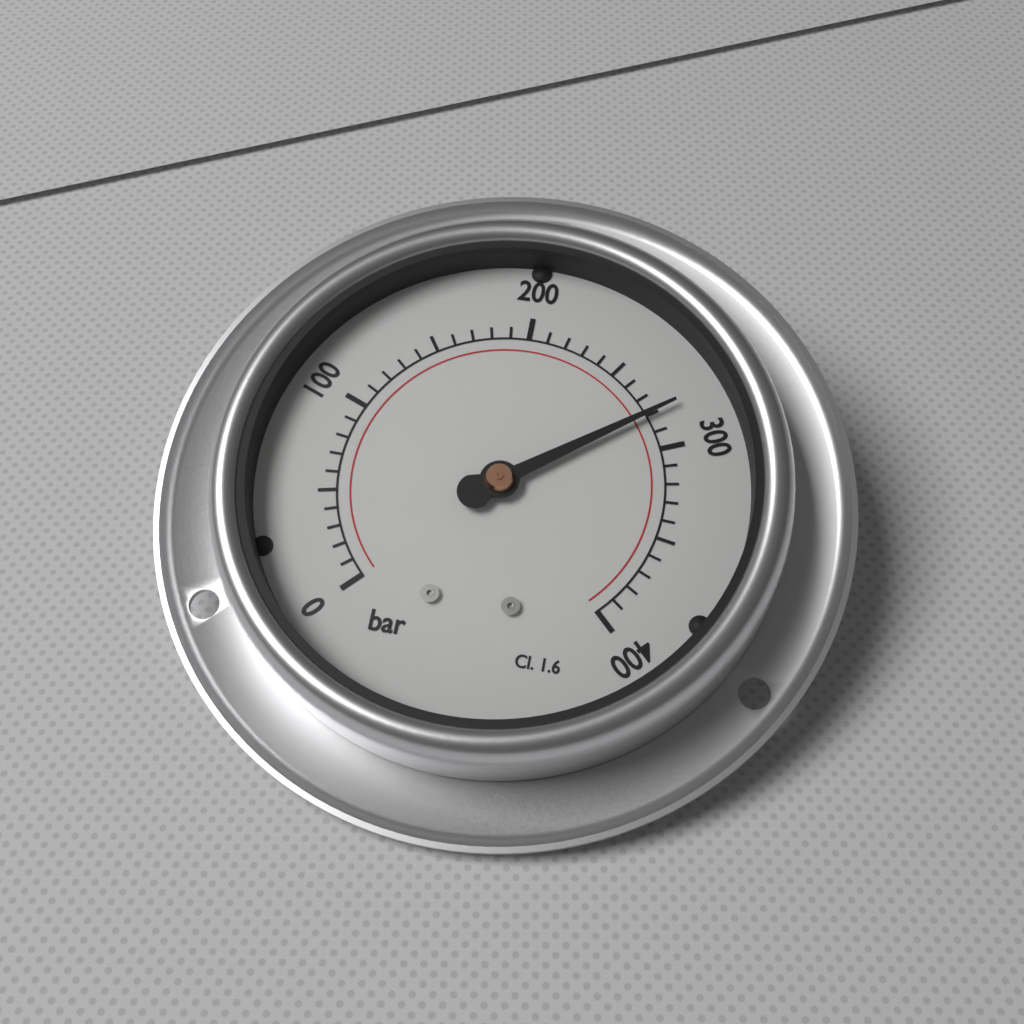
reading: 280 bar
